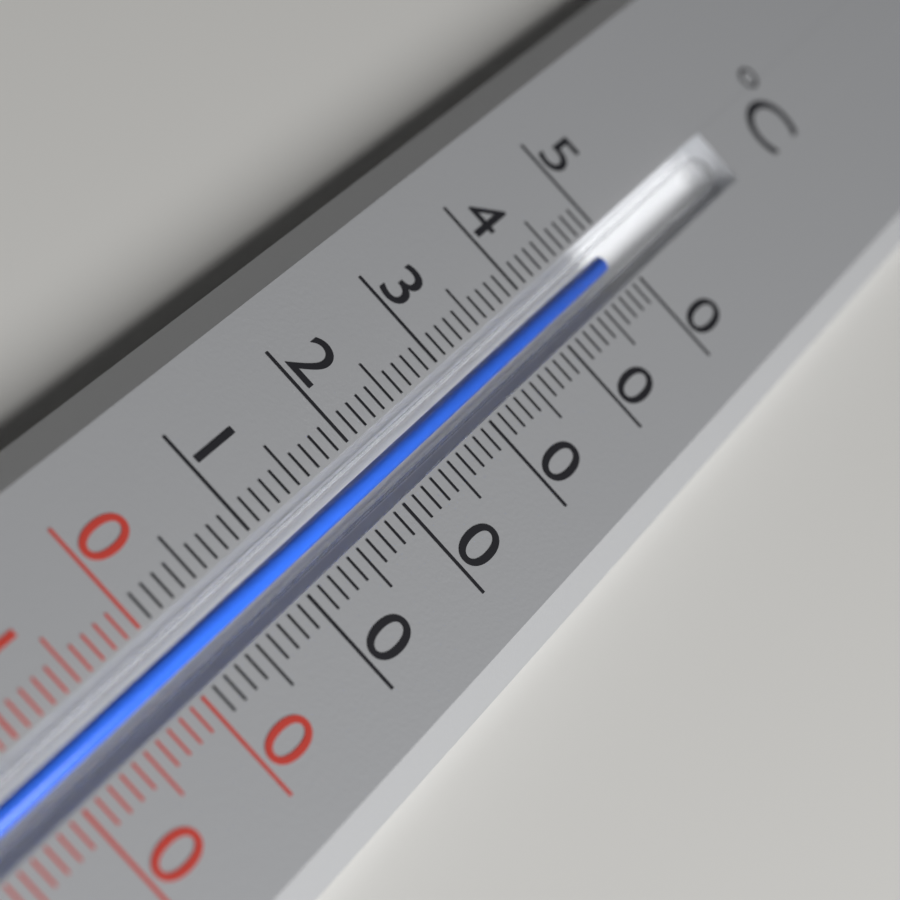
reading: 48 °C
